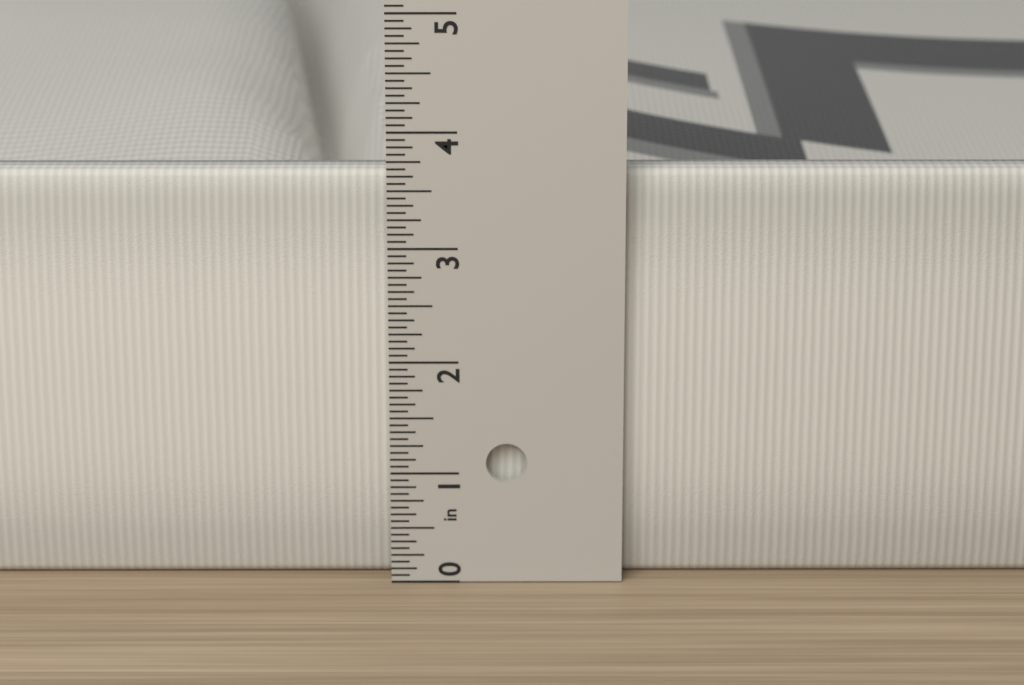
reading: 3.6250 in
